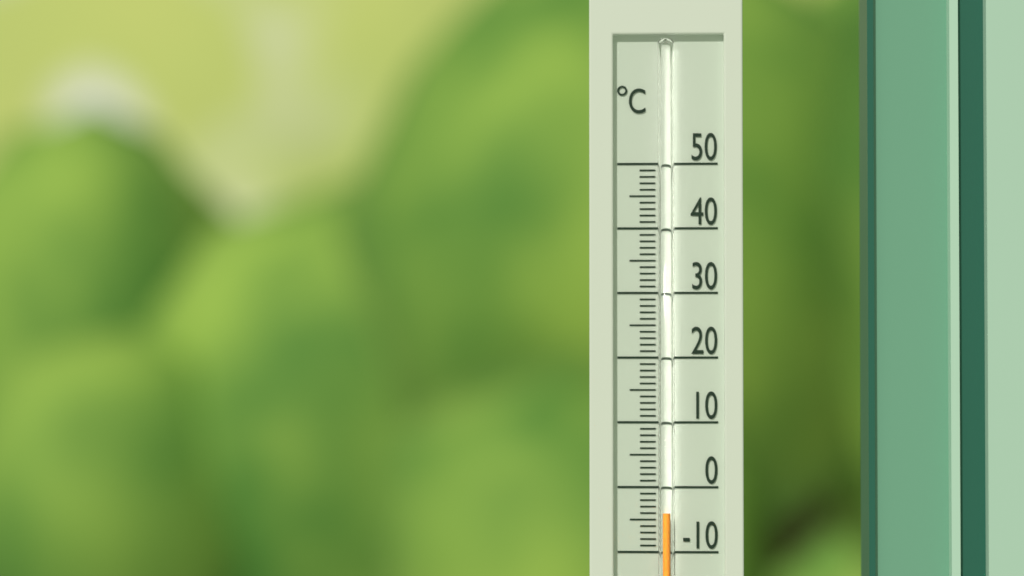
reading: -4 °C
